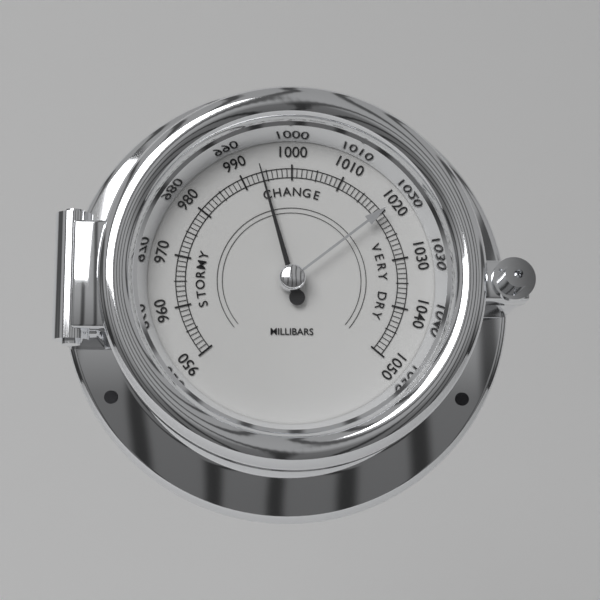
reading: 994 mbar
